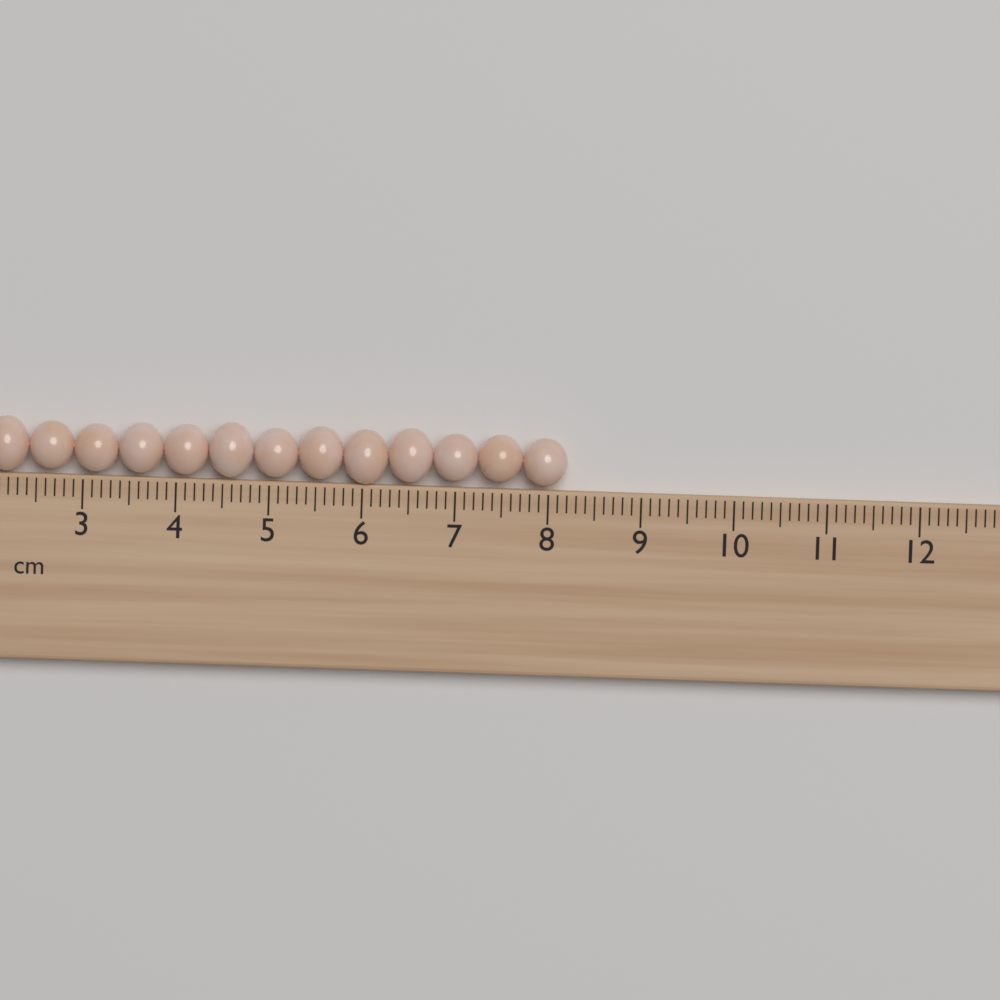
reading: 8.2 cm
